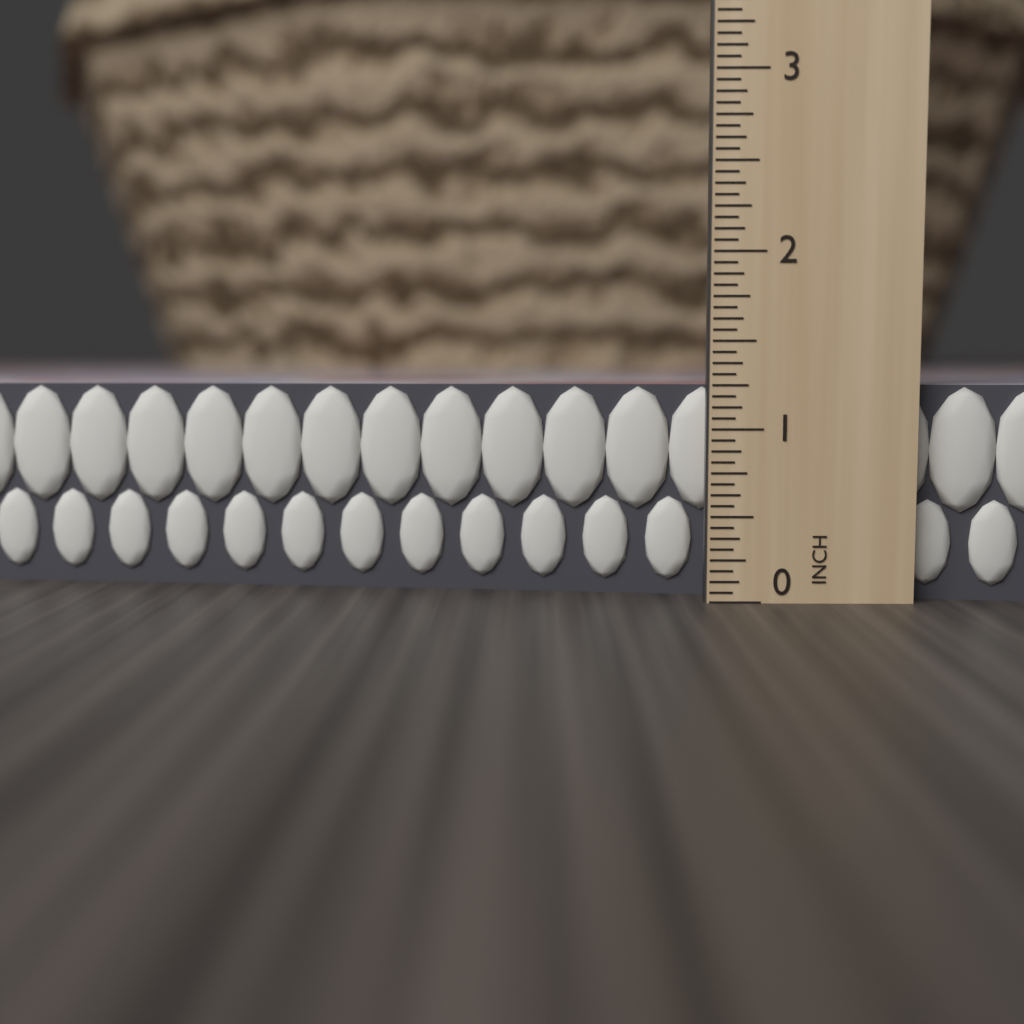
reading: 1.2500 in
